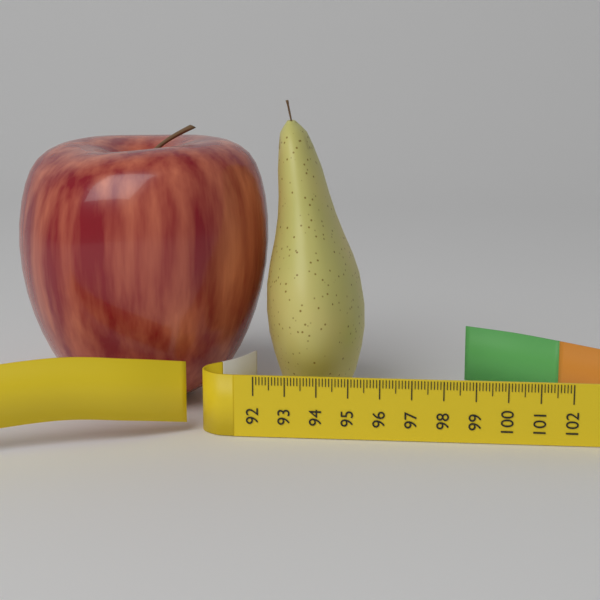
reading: 95.3 (no unit)
